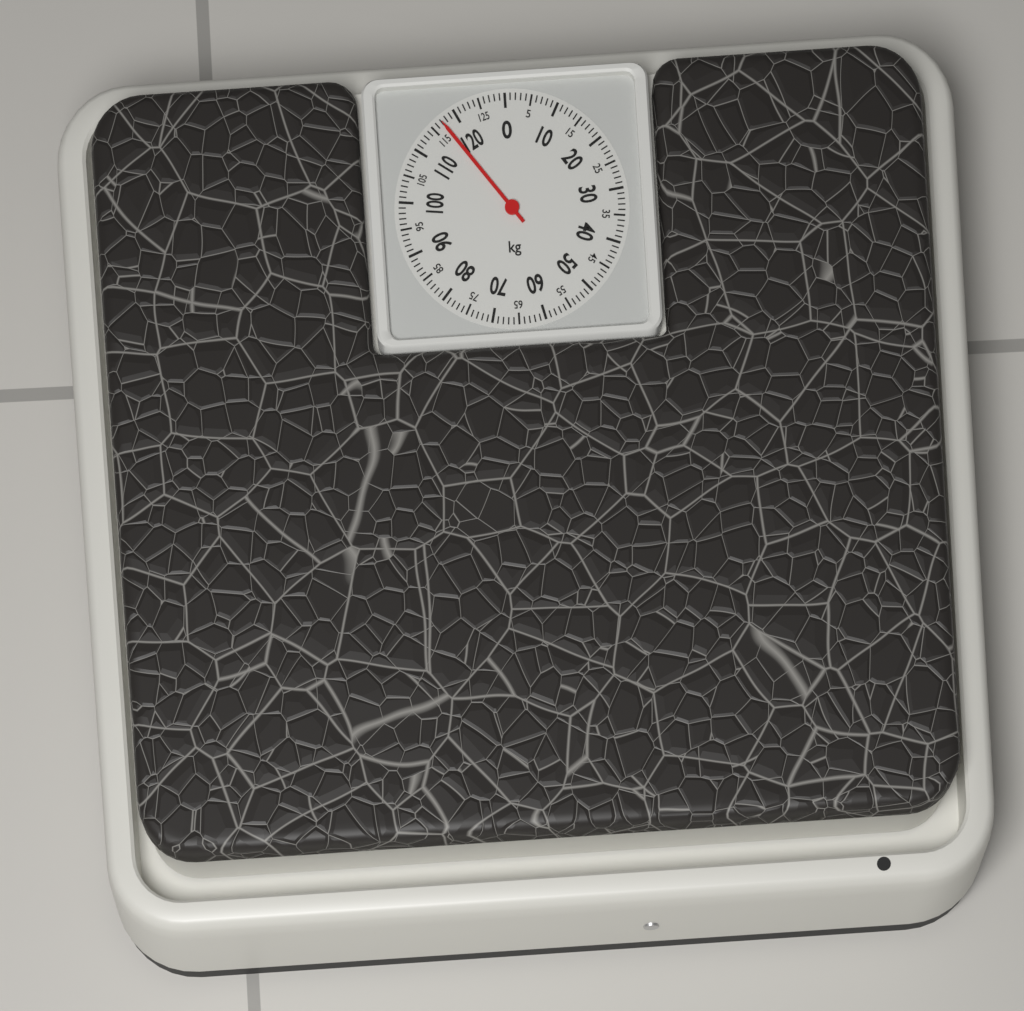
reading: 117 kg
